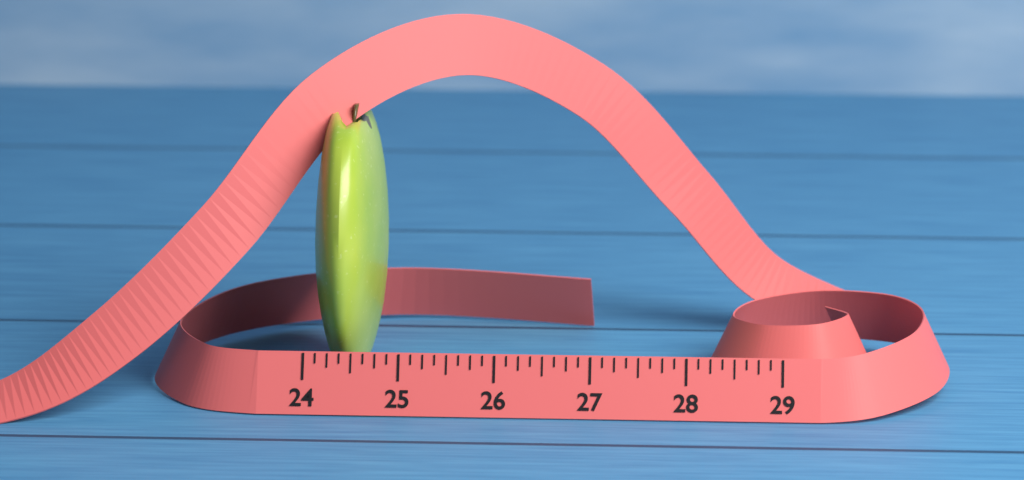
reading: 24.750 (no unit)
